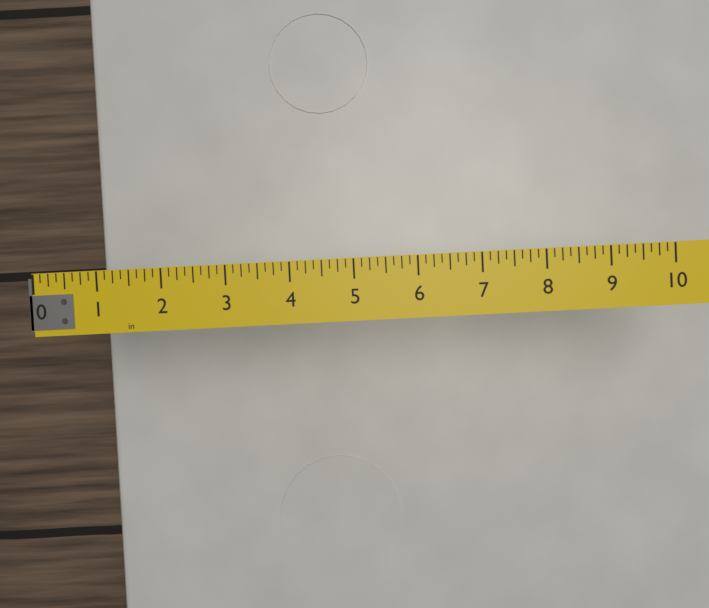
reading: 0.875 in
